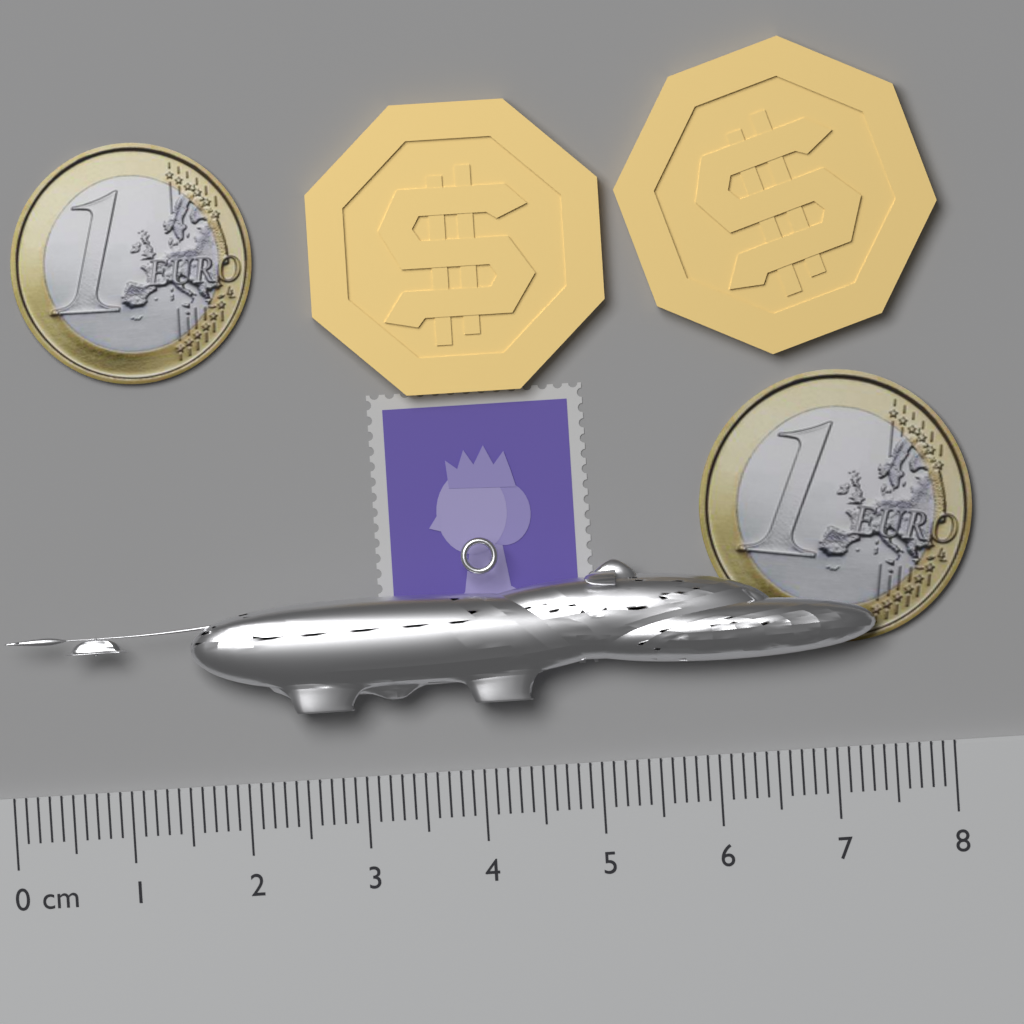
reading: 7.4 cm
